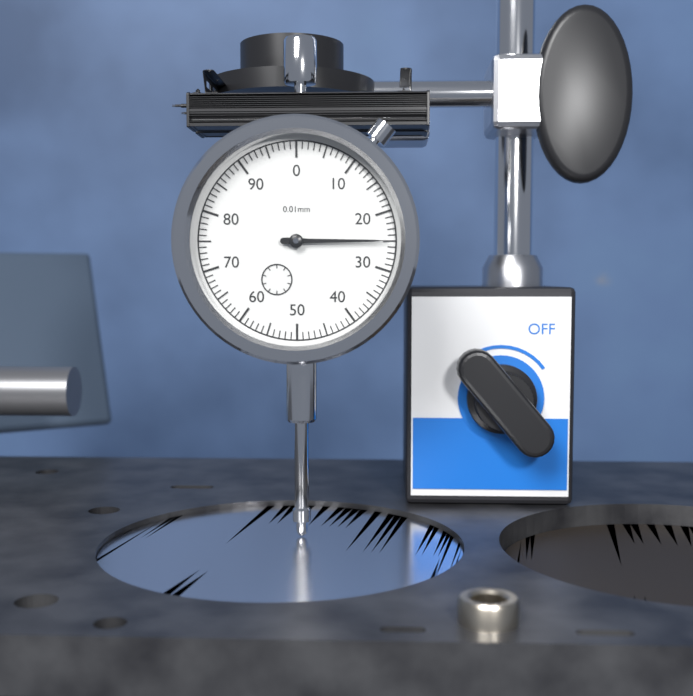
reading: 25 0.01mm
